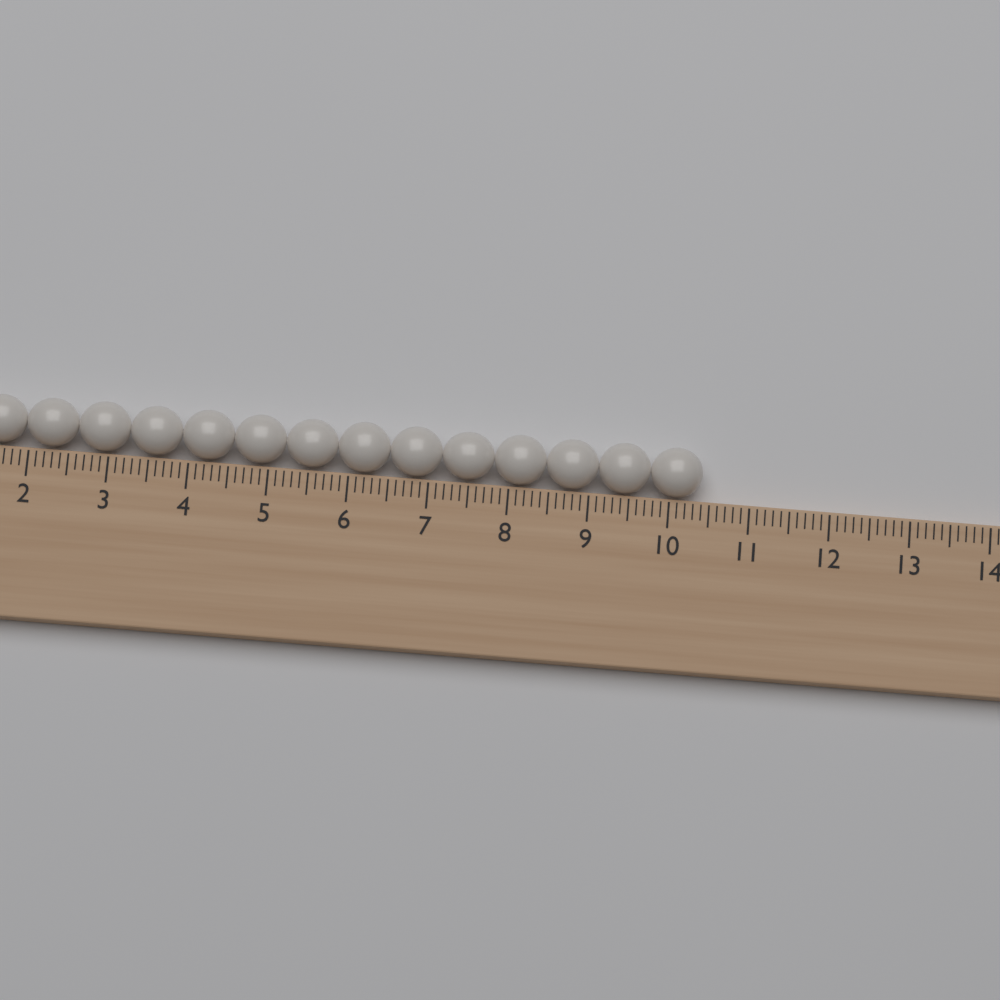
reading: 10.4 (no unit)
